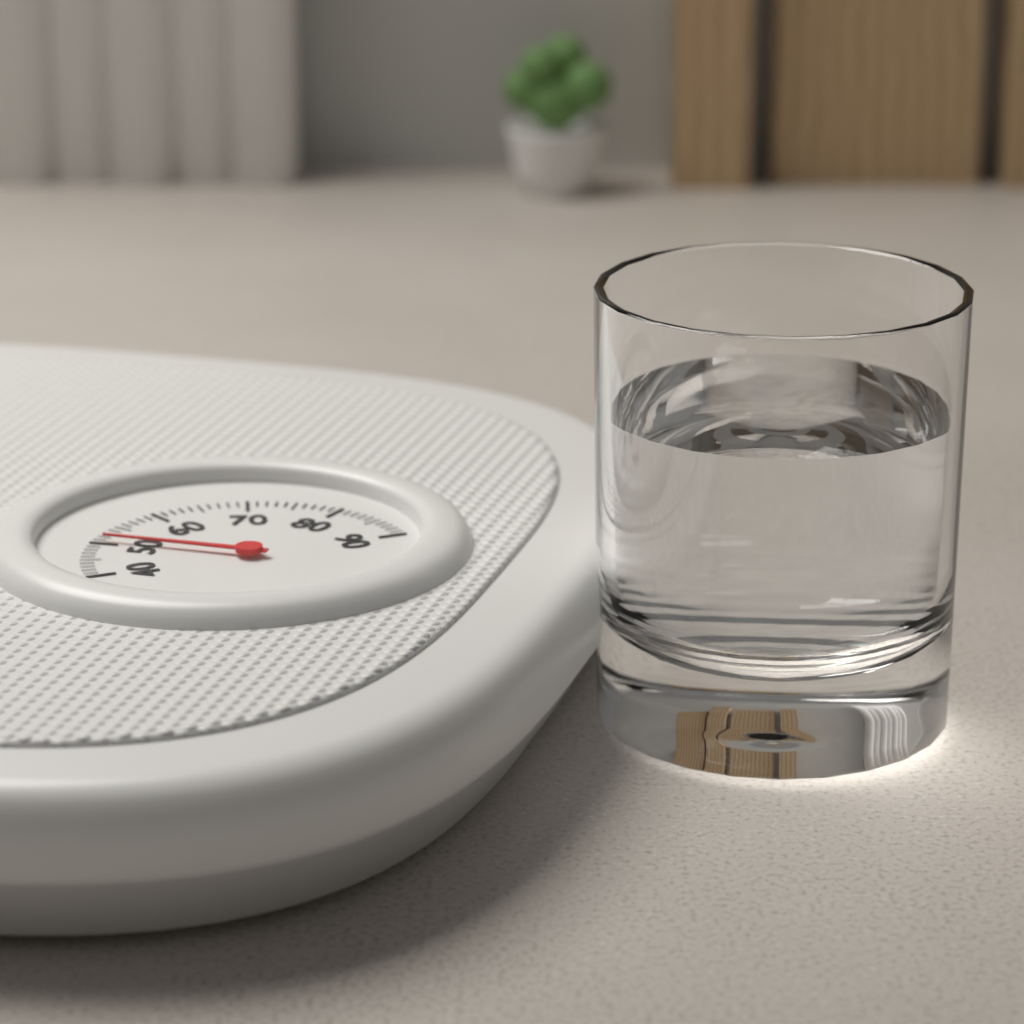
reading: 51 (no unit)
